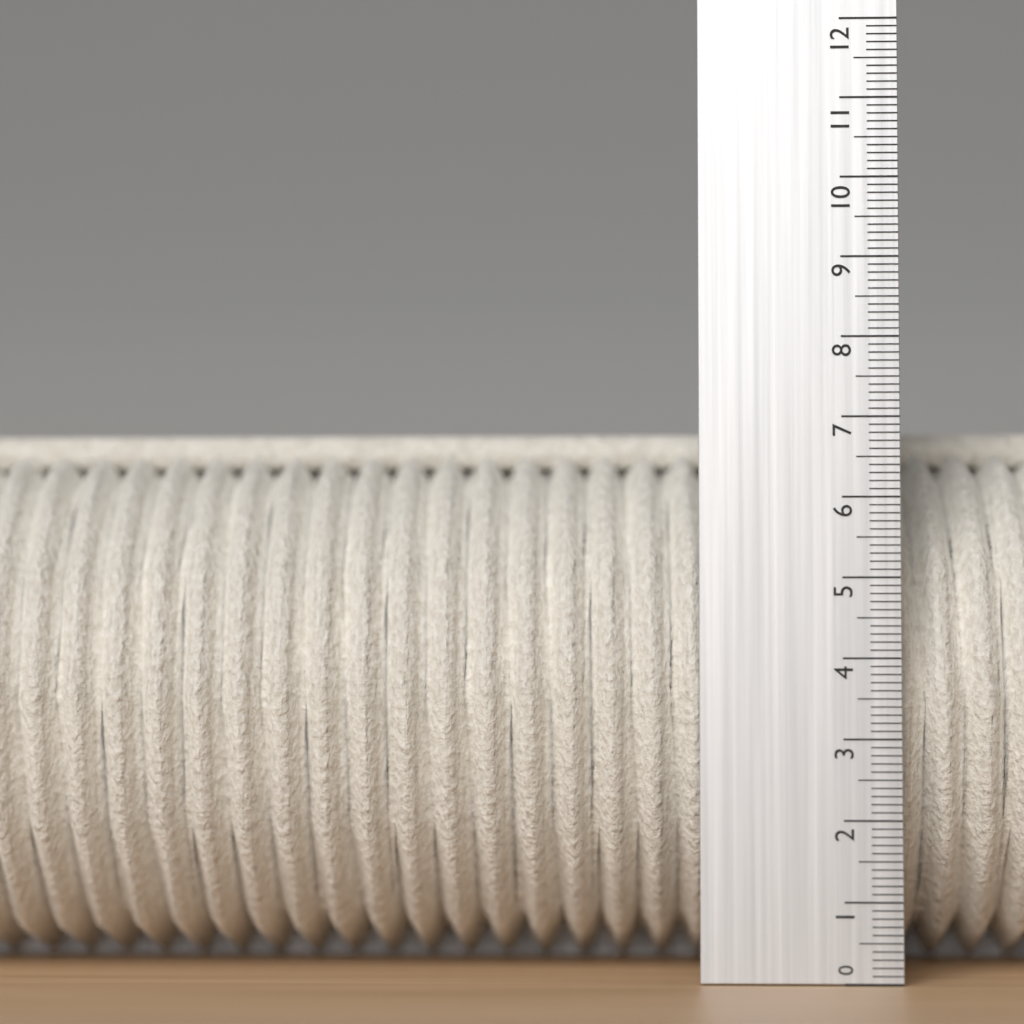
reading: 7.0 (no unit)
